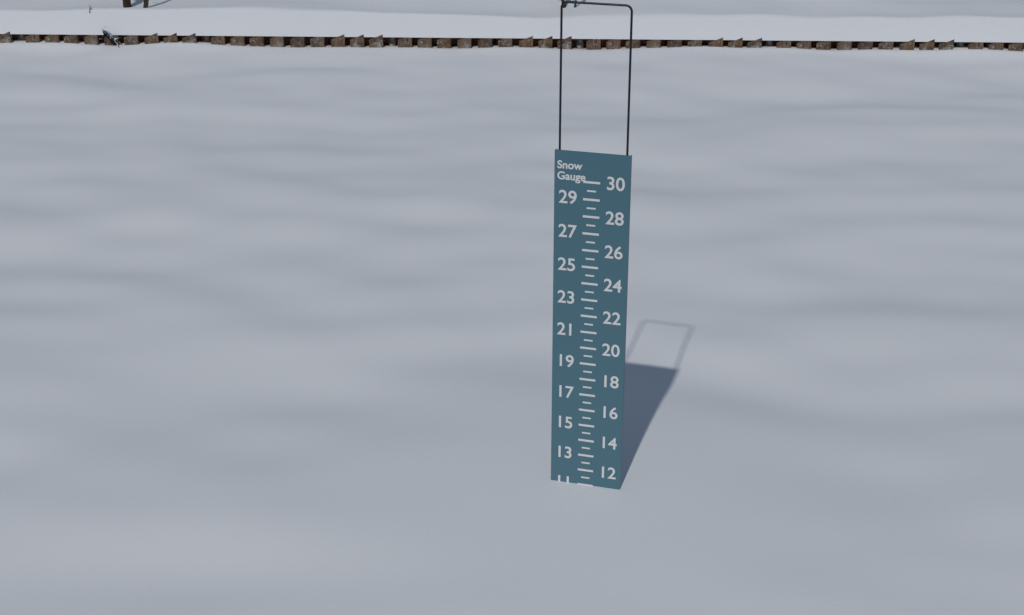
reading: 11.0 (no unit)
